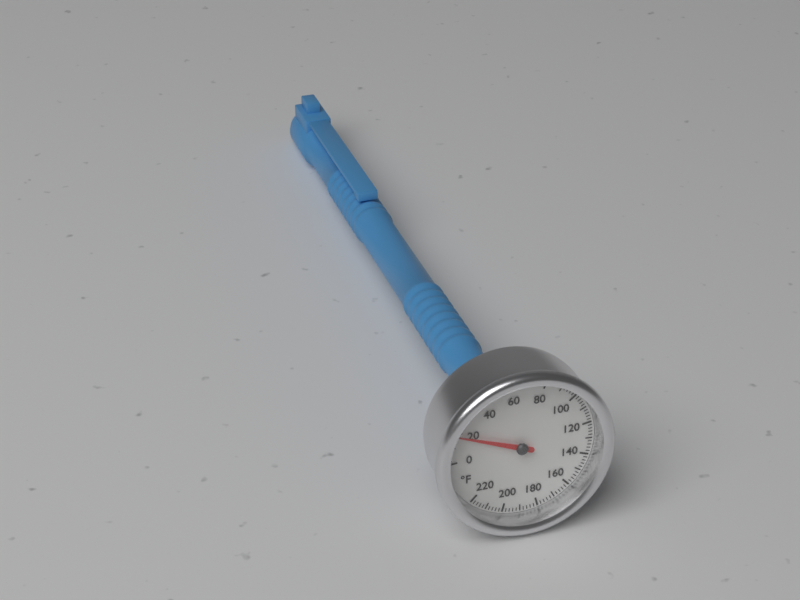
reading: 18 °F
